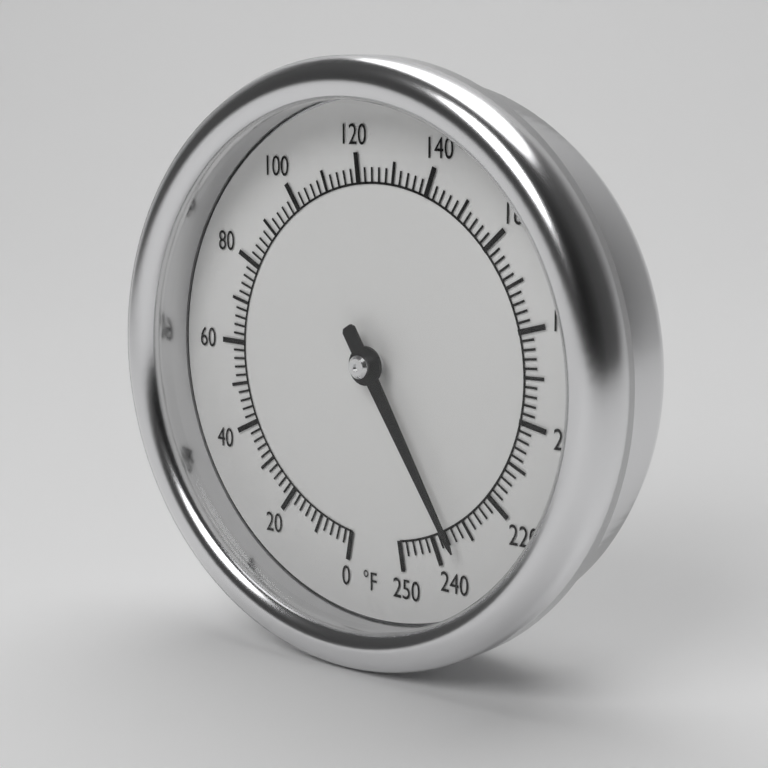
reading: 234 °F
